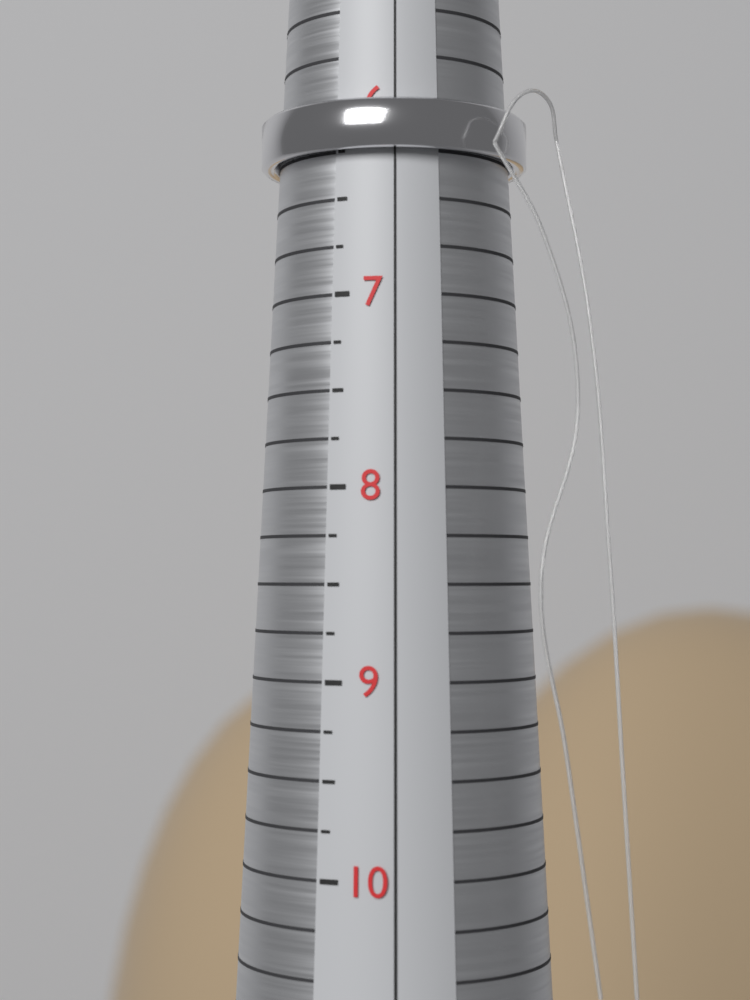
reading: 6.25 (no unit)
